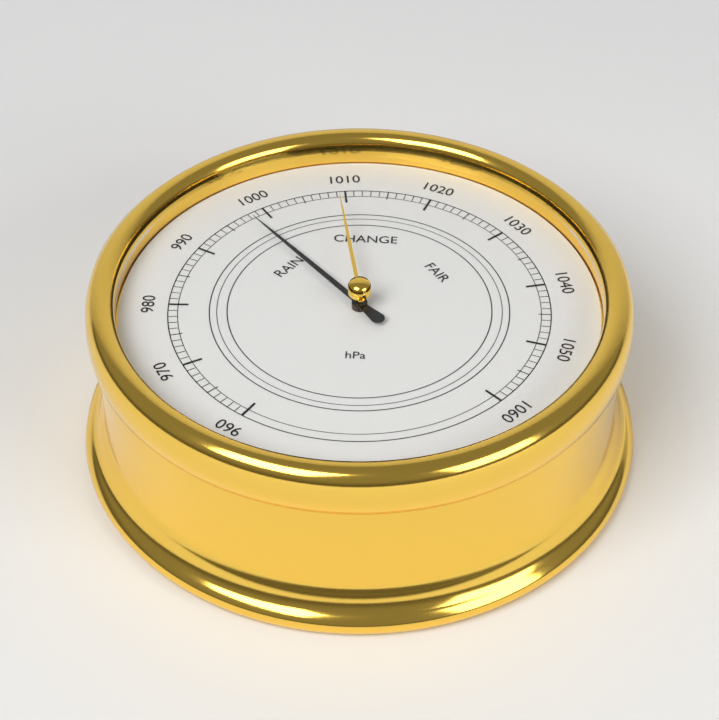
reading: 998 hPa
